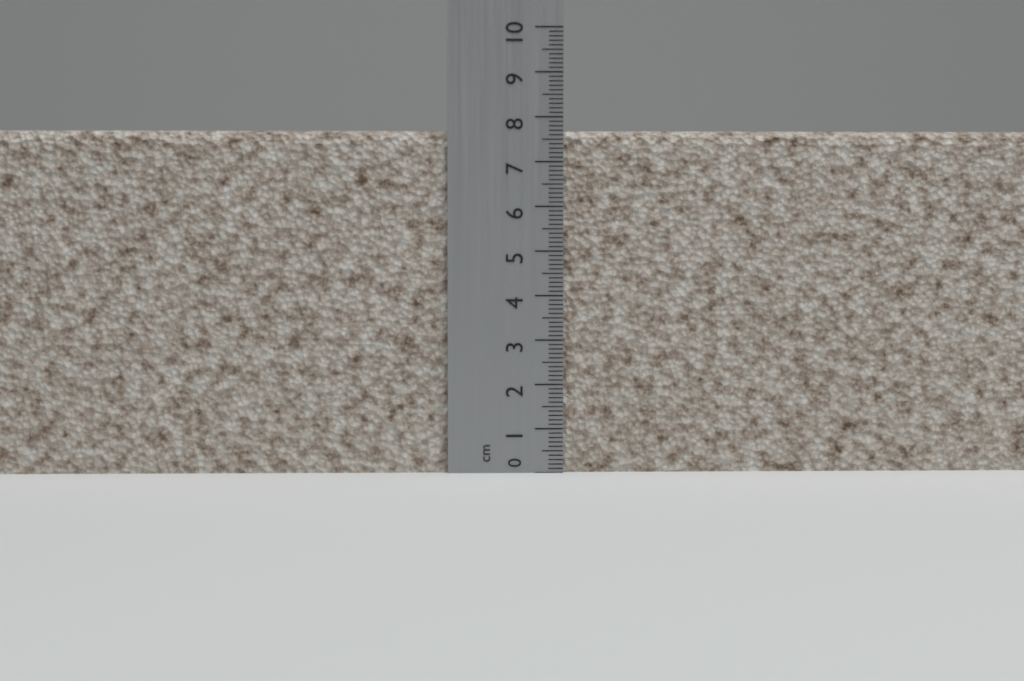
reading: 7.7 cm
